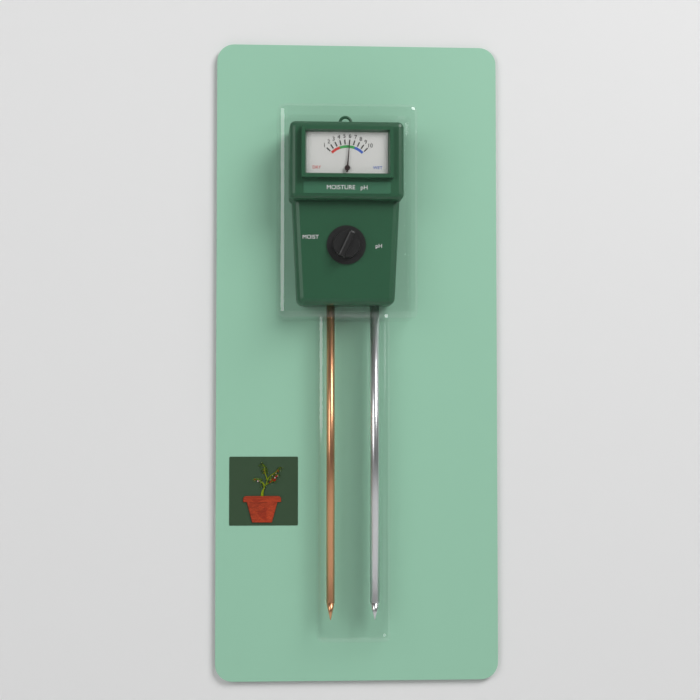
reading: 6 (no unit)
